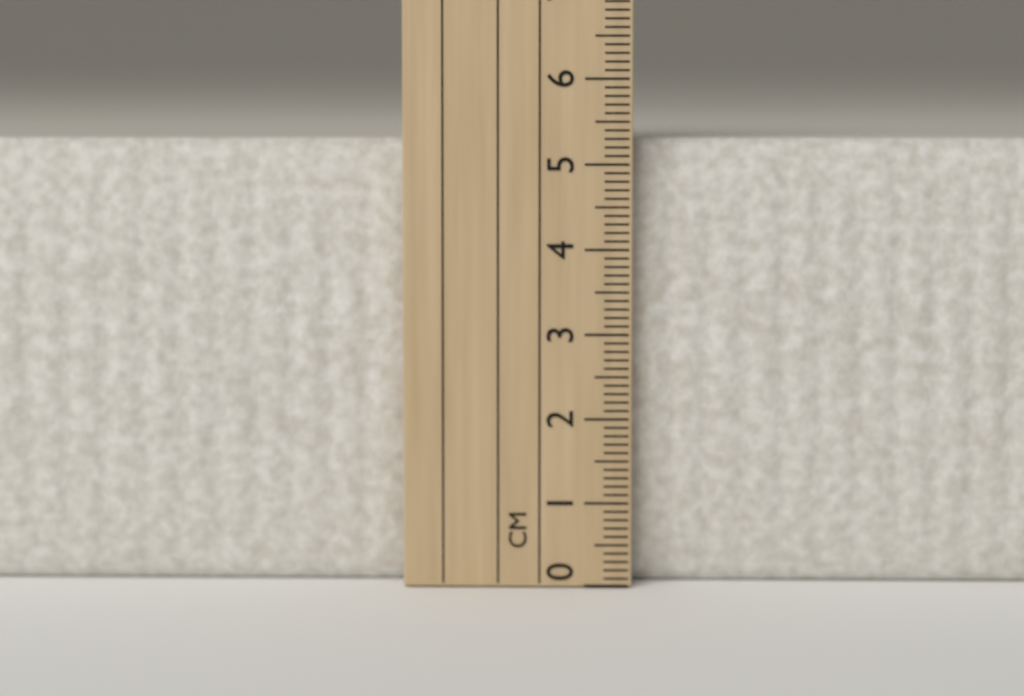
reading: 5.3 cm
